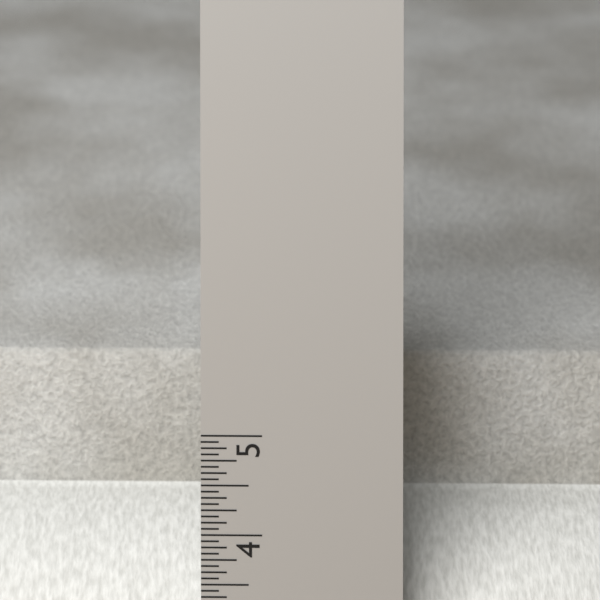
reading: 4.7500 in
